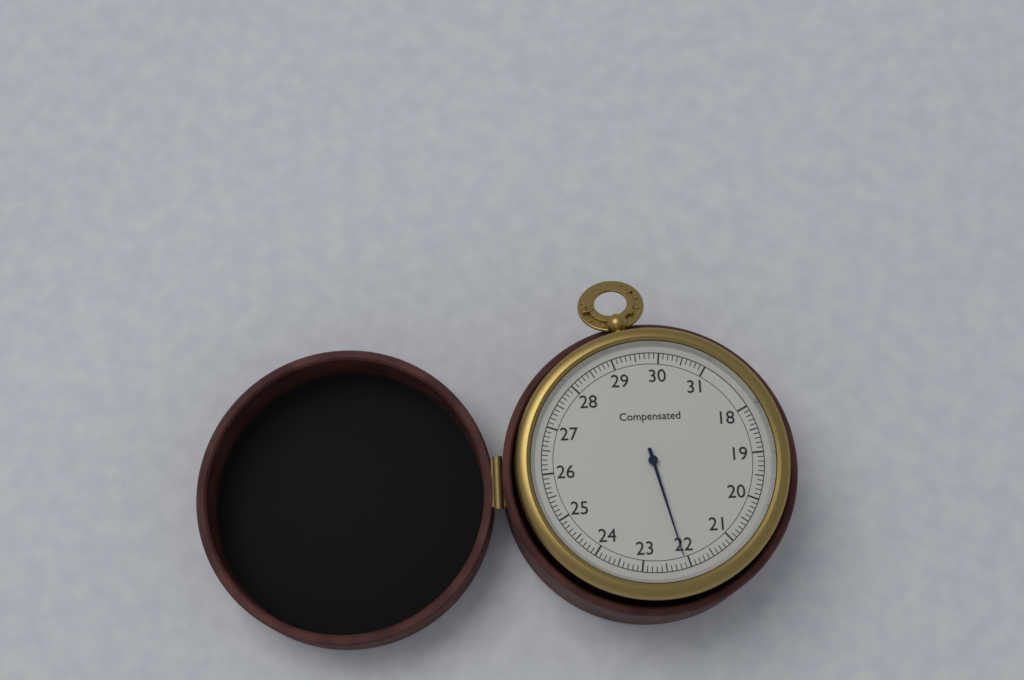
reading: 22.1 (no unit)
